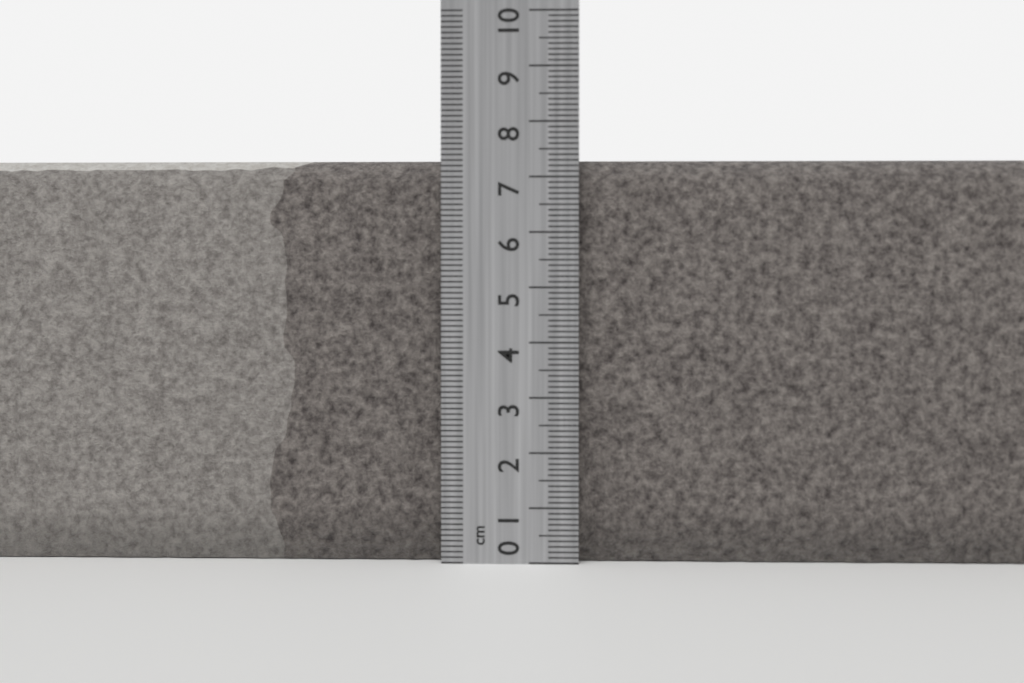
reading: 7.3 cm
